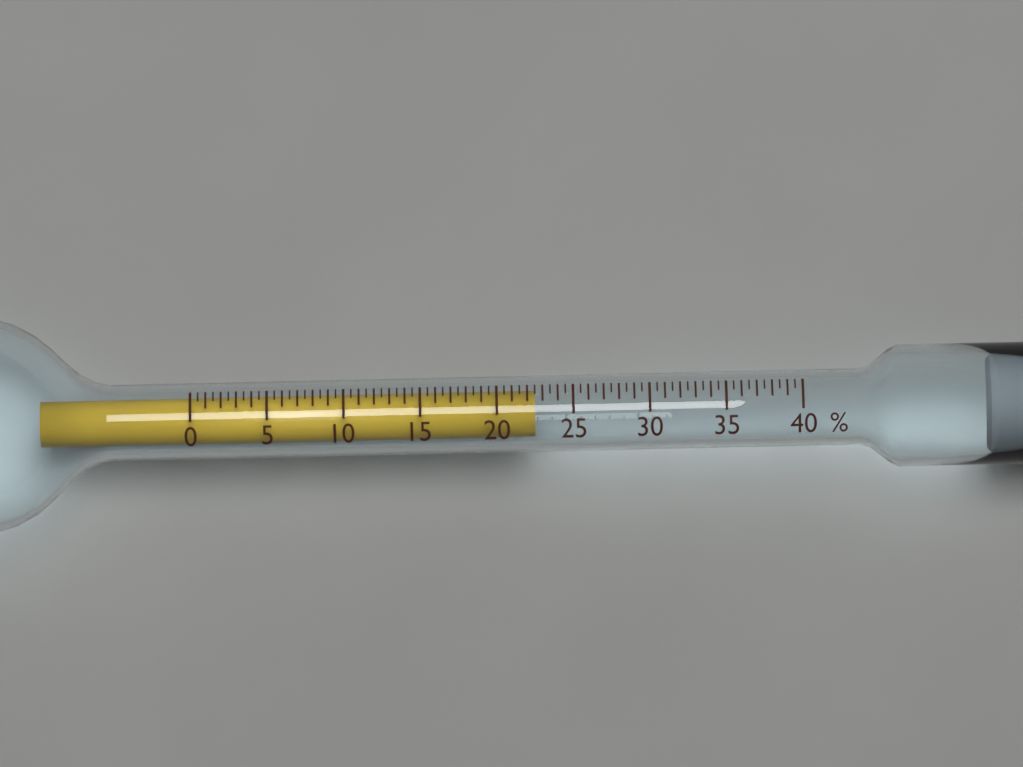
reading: 22.5 %
